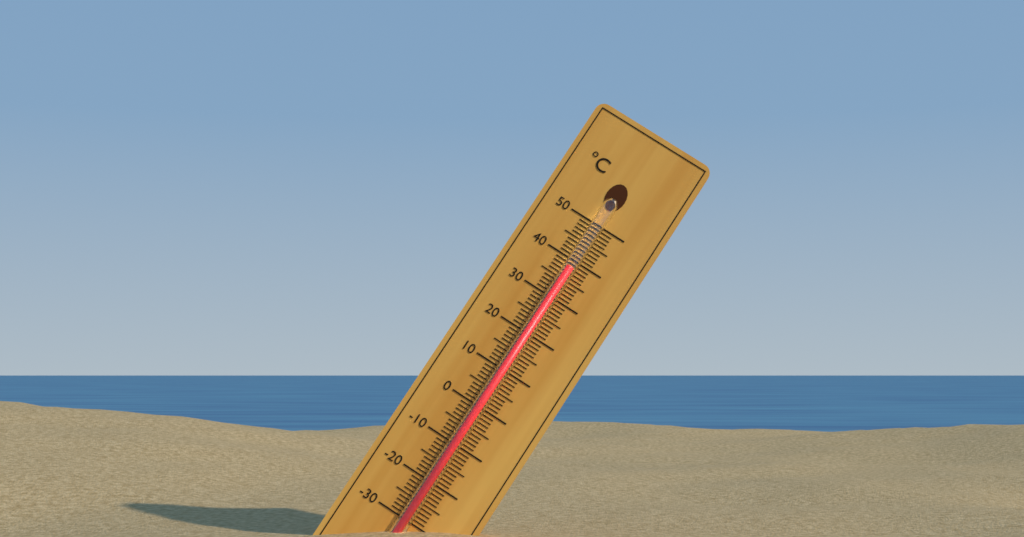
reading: 38 °C
